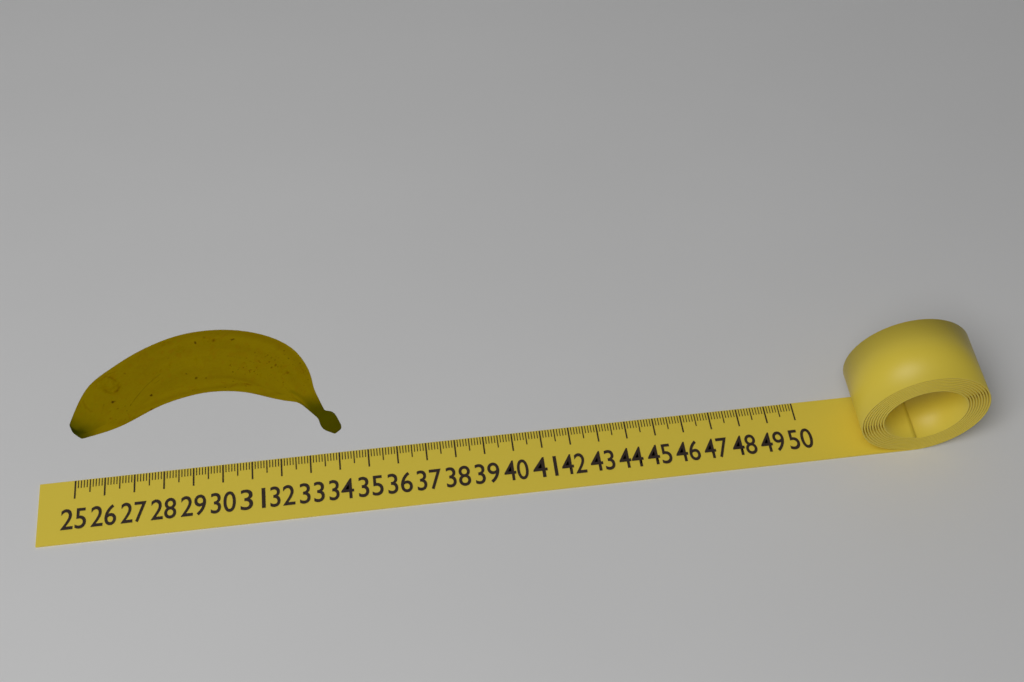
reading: 34.2 (no unit)
